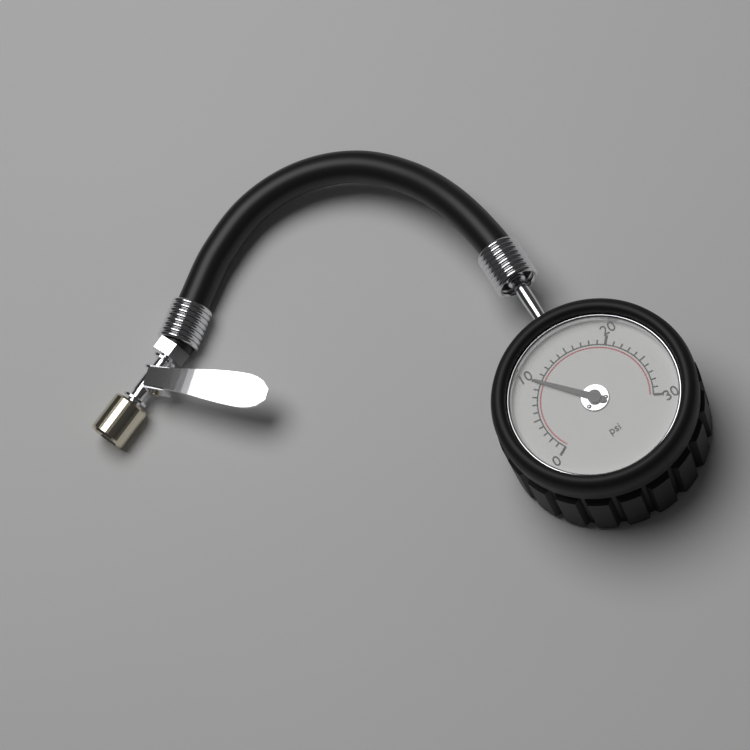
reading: 10 psi
